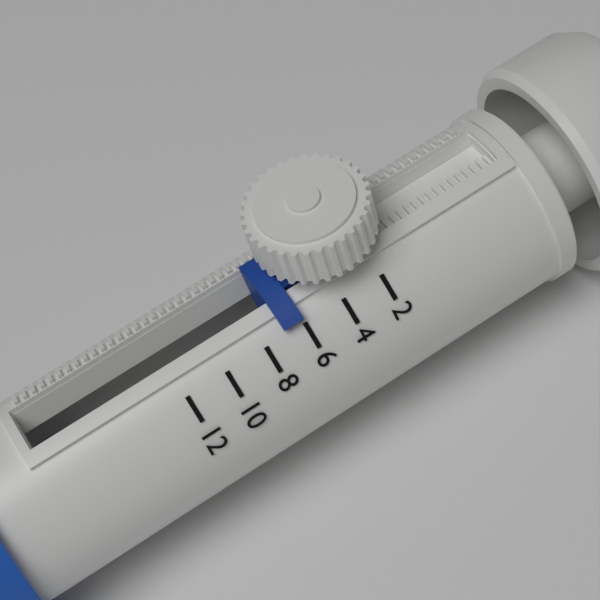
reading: 7 (no unit)
